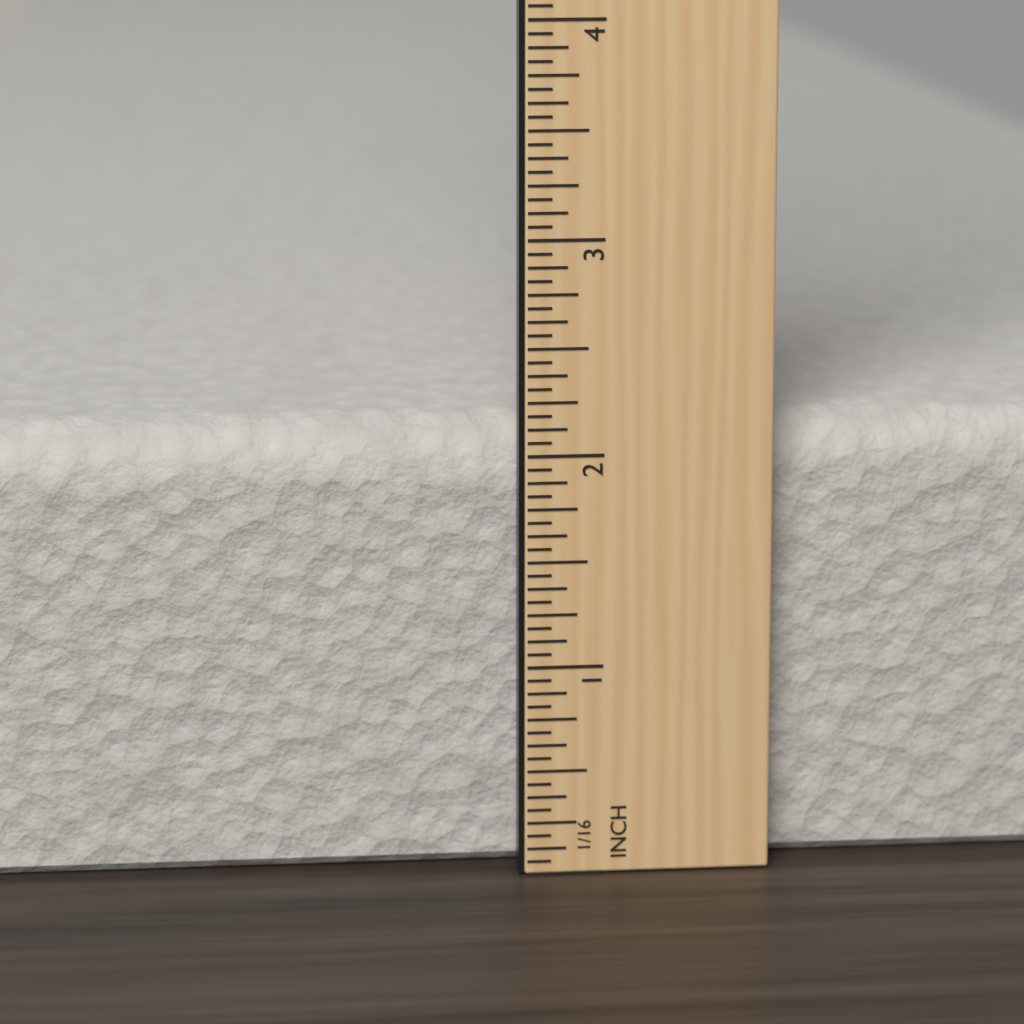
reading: 2.1250 in
